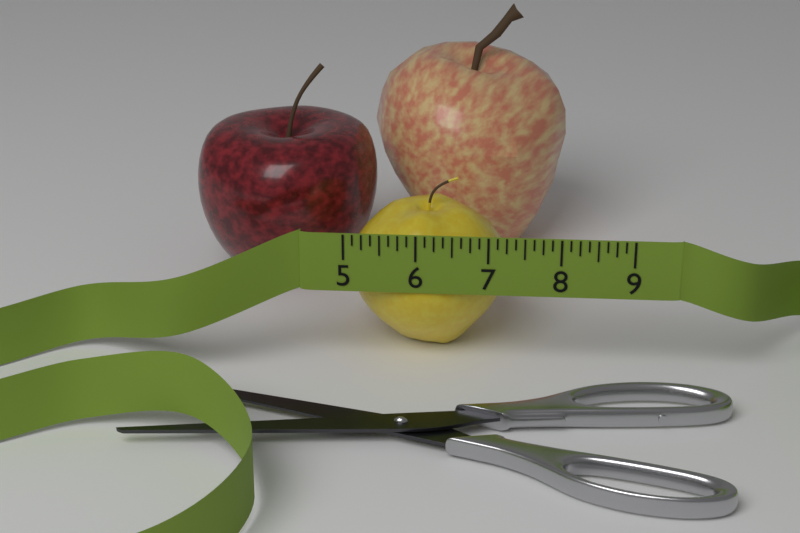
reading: 7.250 (no unit)
